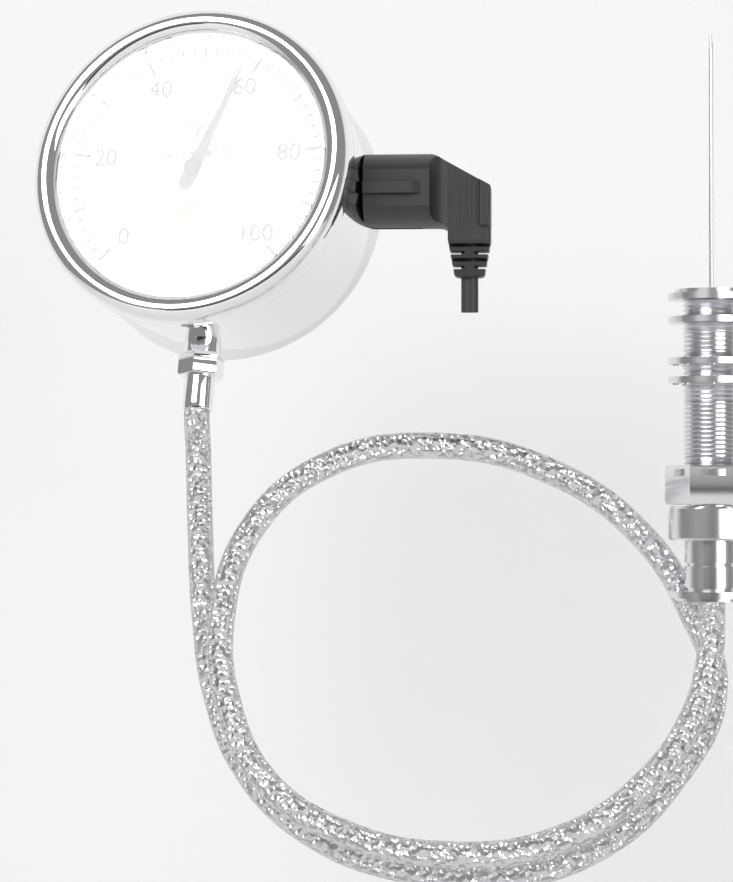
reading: 58 °C
